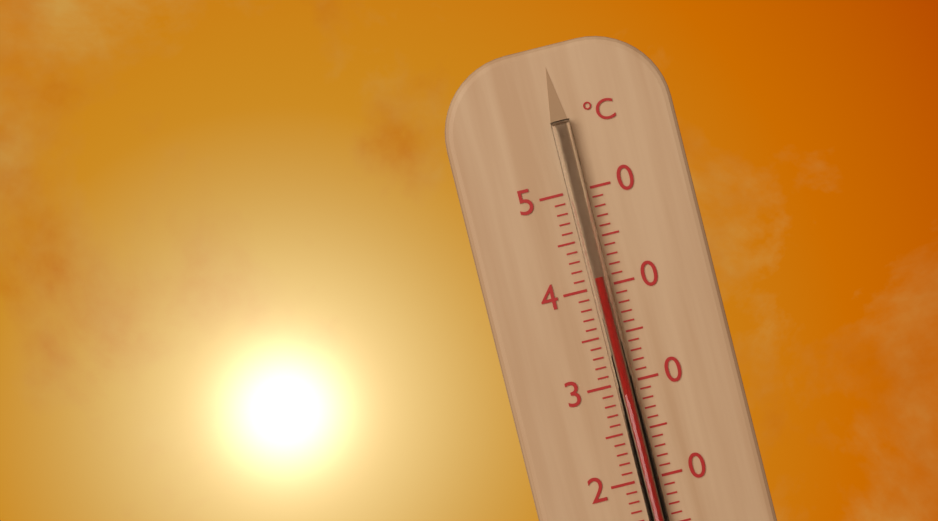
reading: 41 °C
